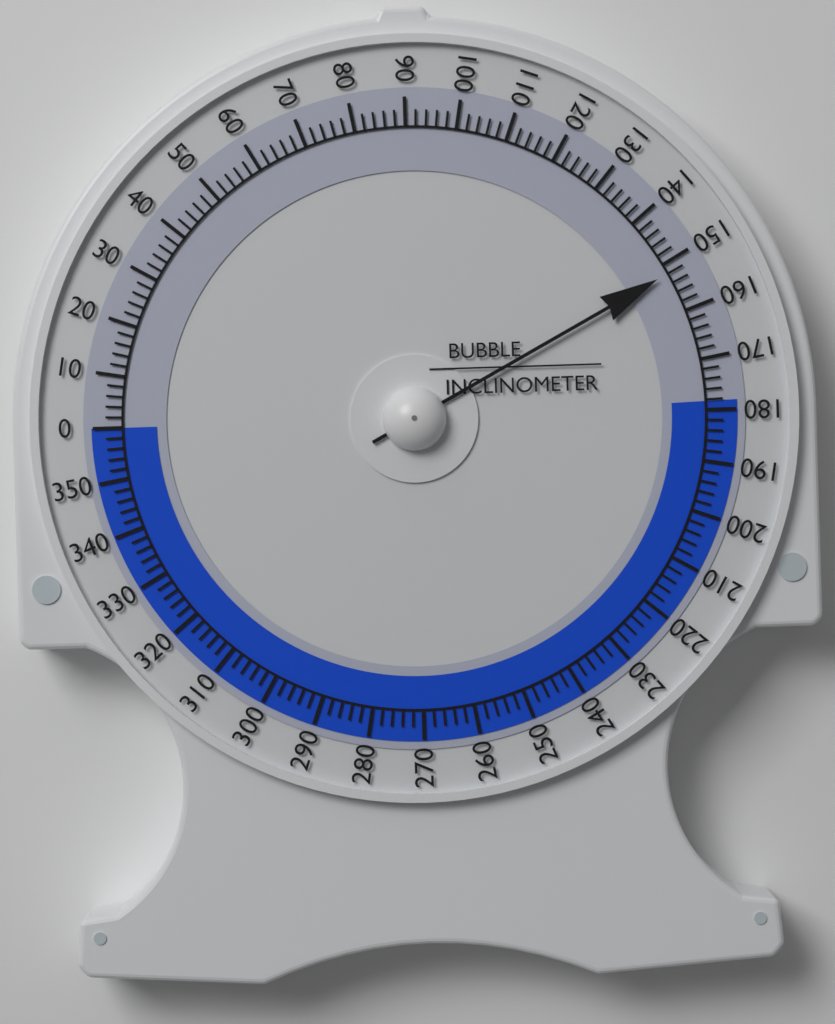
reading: 152 (no unit)
